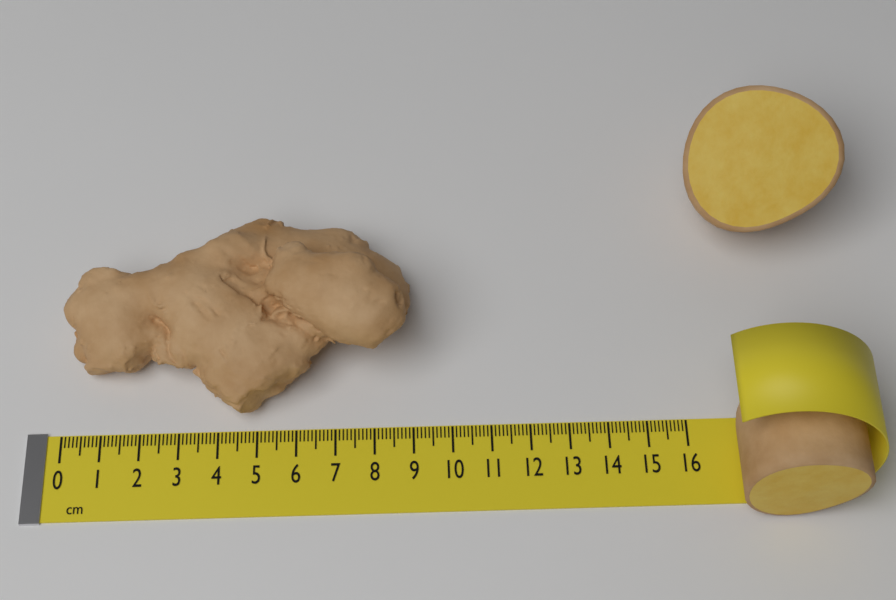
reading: 9.0 cm
